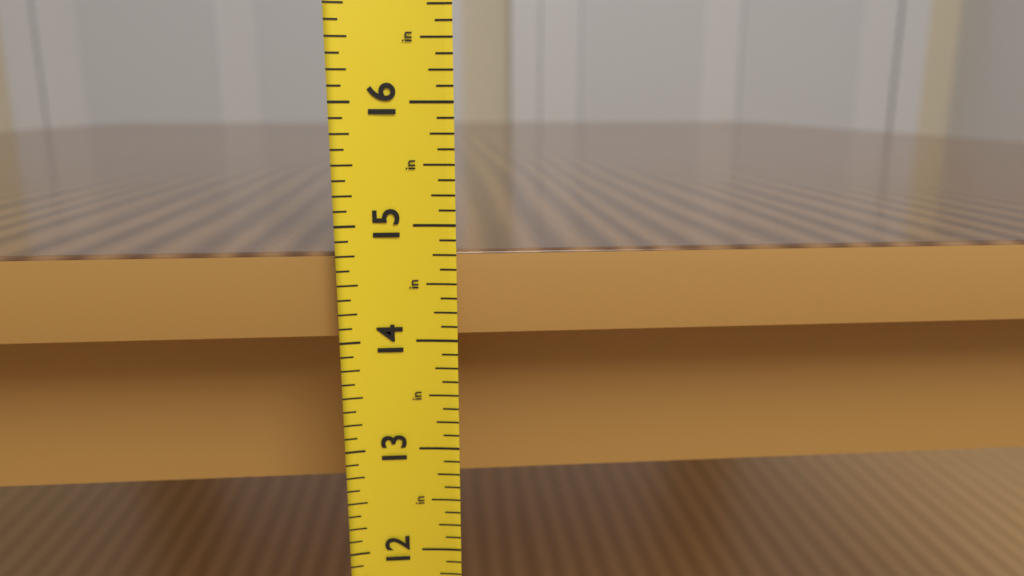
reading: 14.750 in
